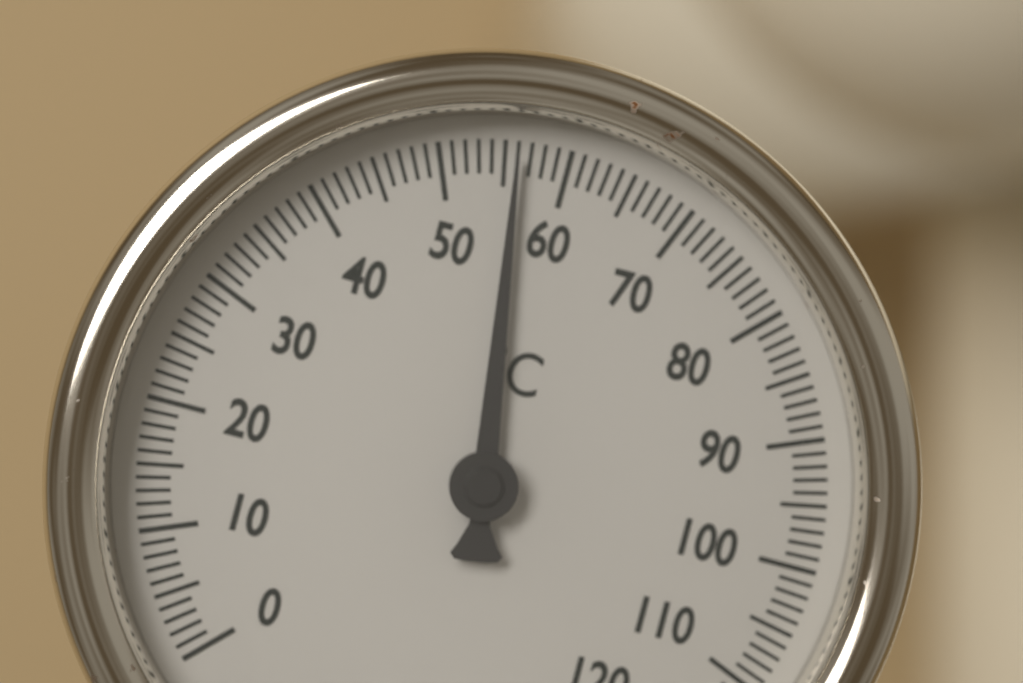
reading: 56 °C
